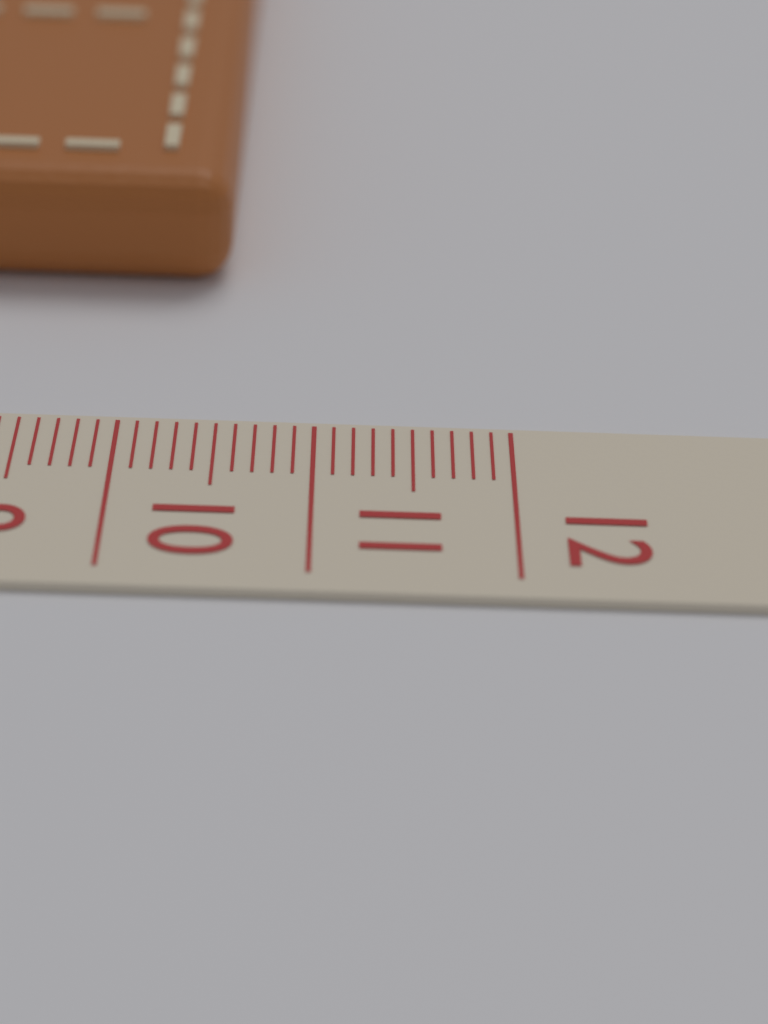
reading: 10.5 cm
